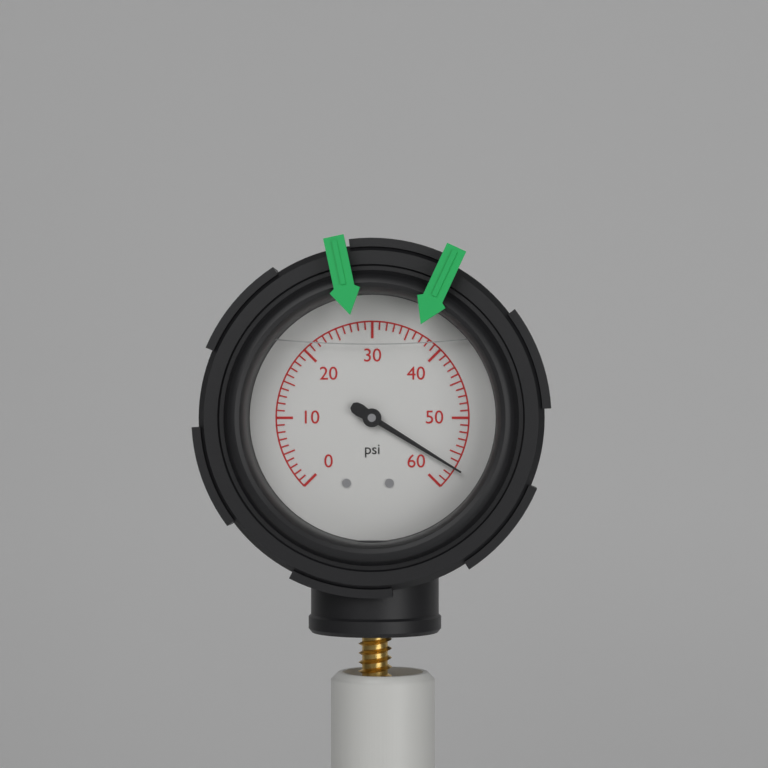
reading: 57 psi
